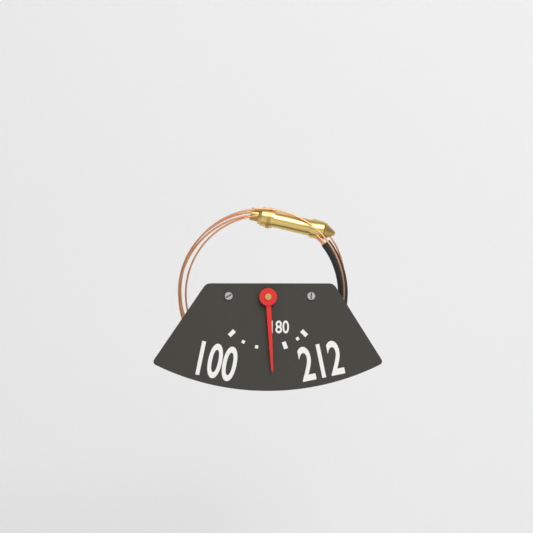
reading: 160 (no unit)
